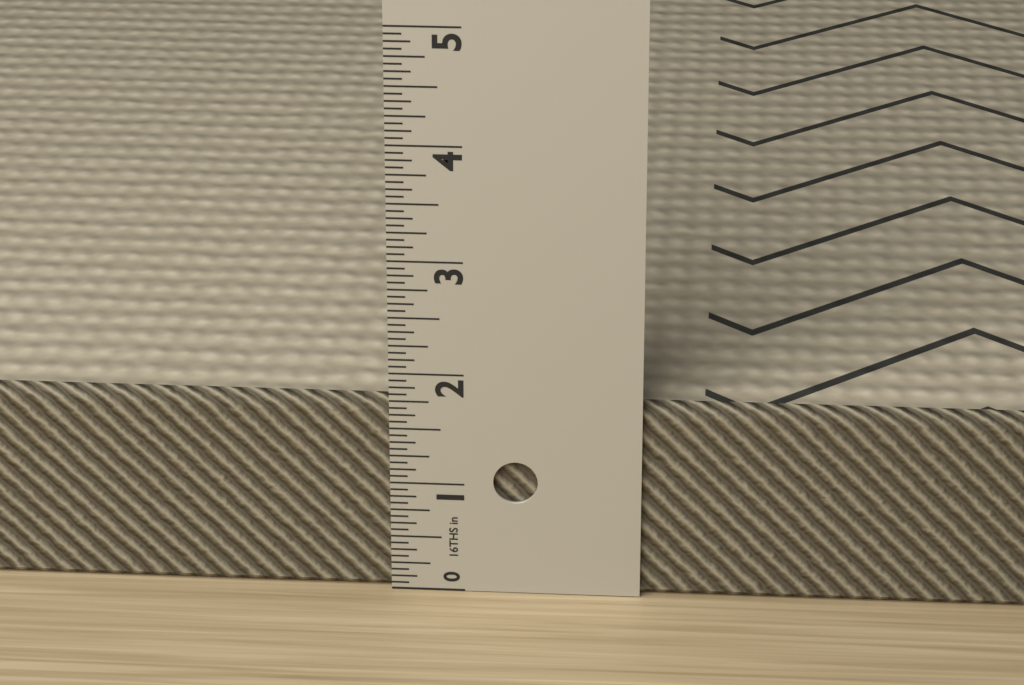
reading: 1.7500 in
